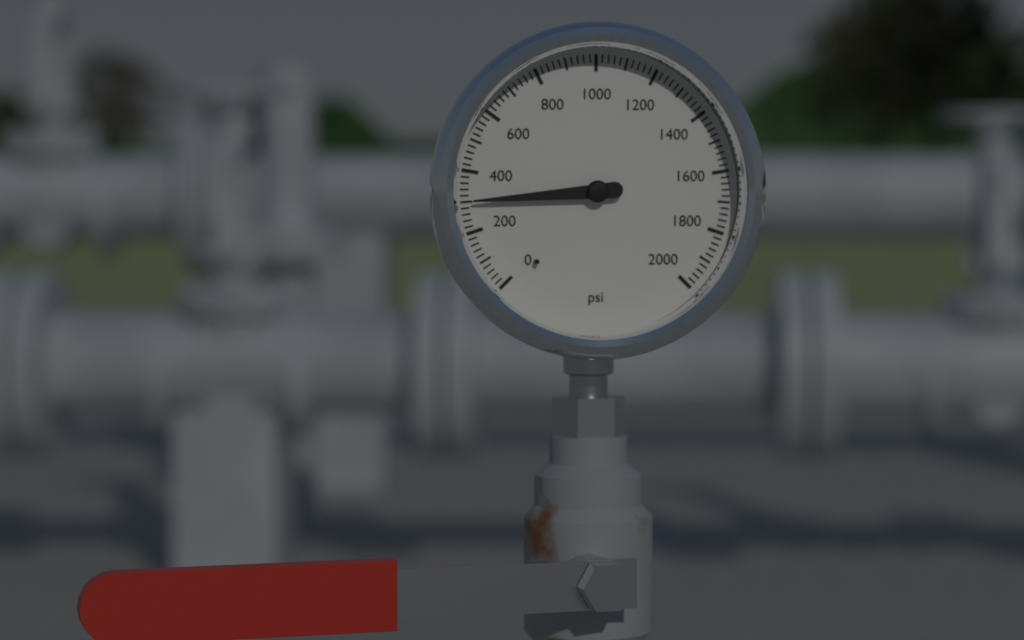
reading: 300 psi
